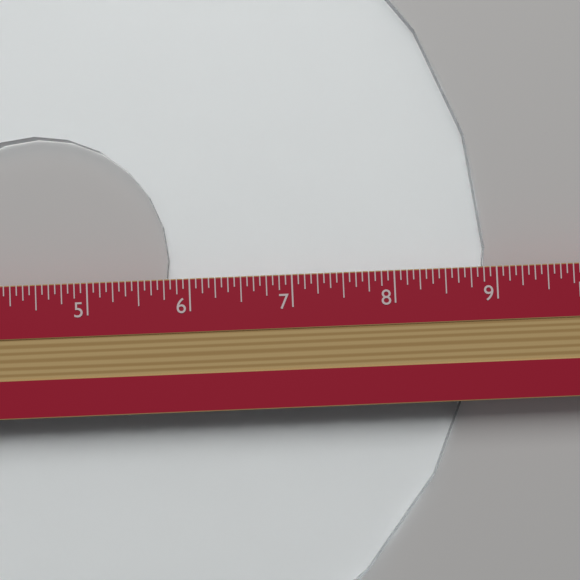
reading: 8.9375 in
